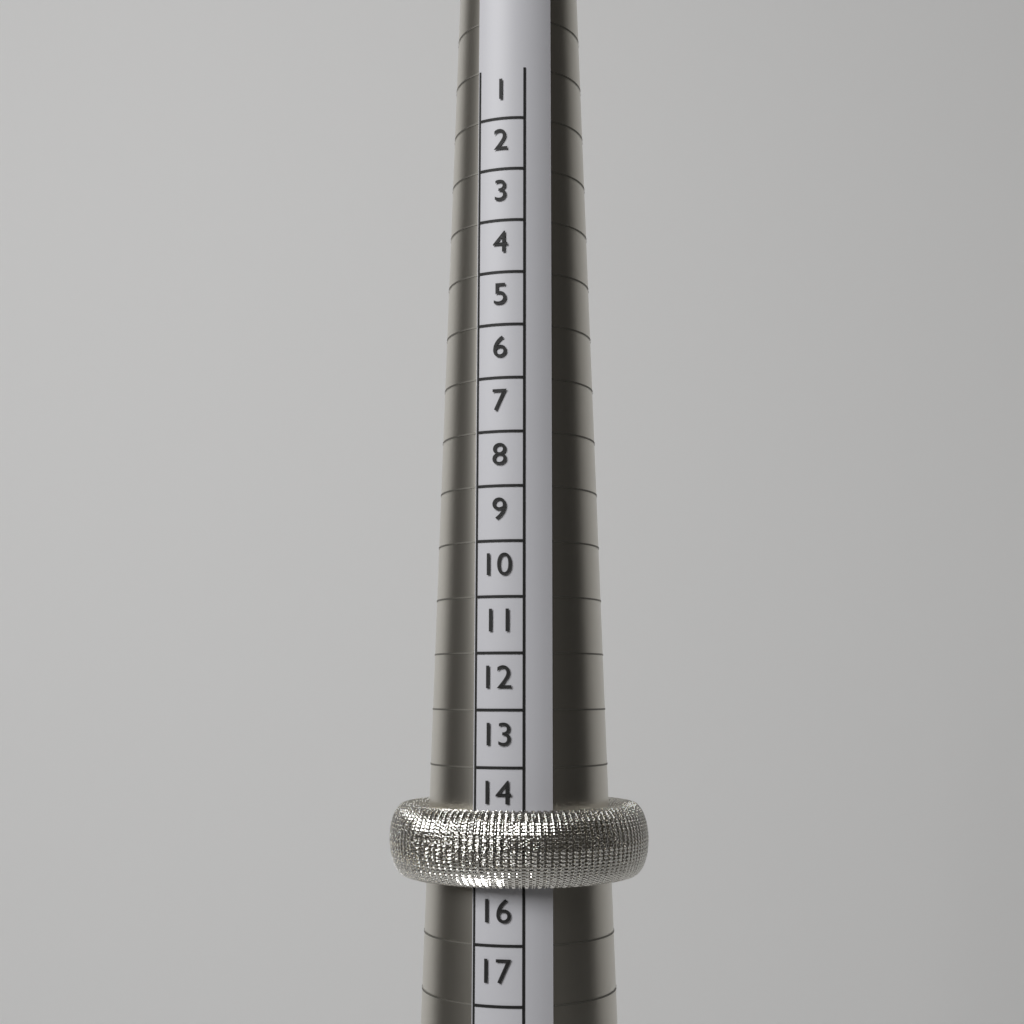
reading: 15 (no unit)
